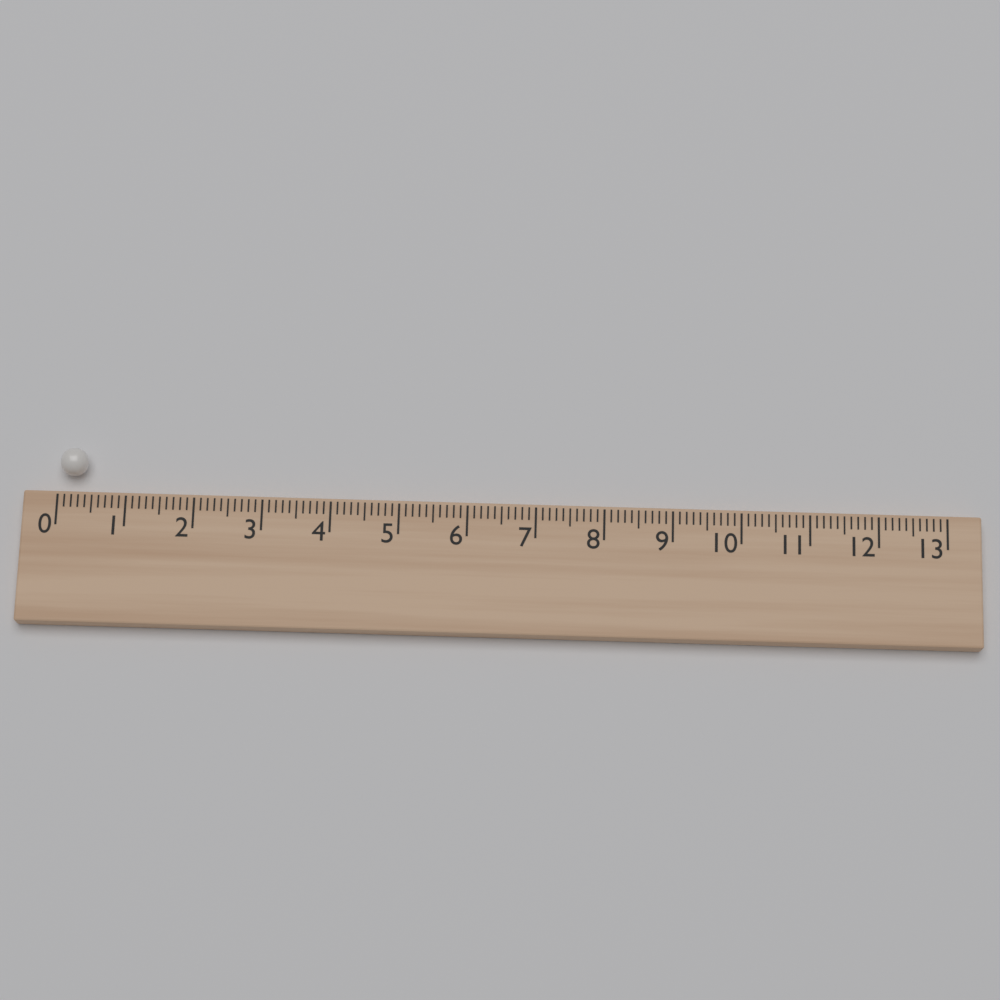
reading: 0.4 (no unit)
